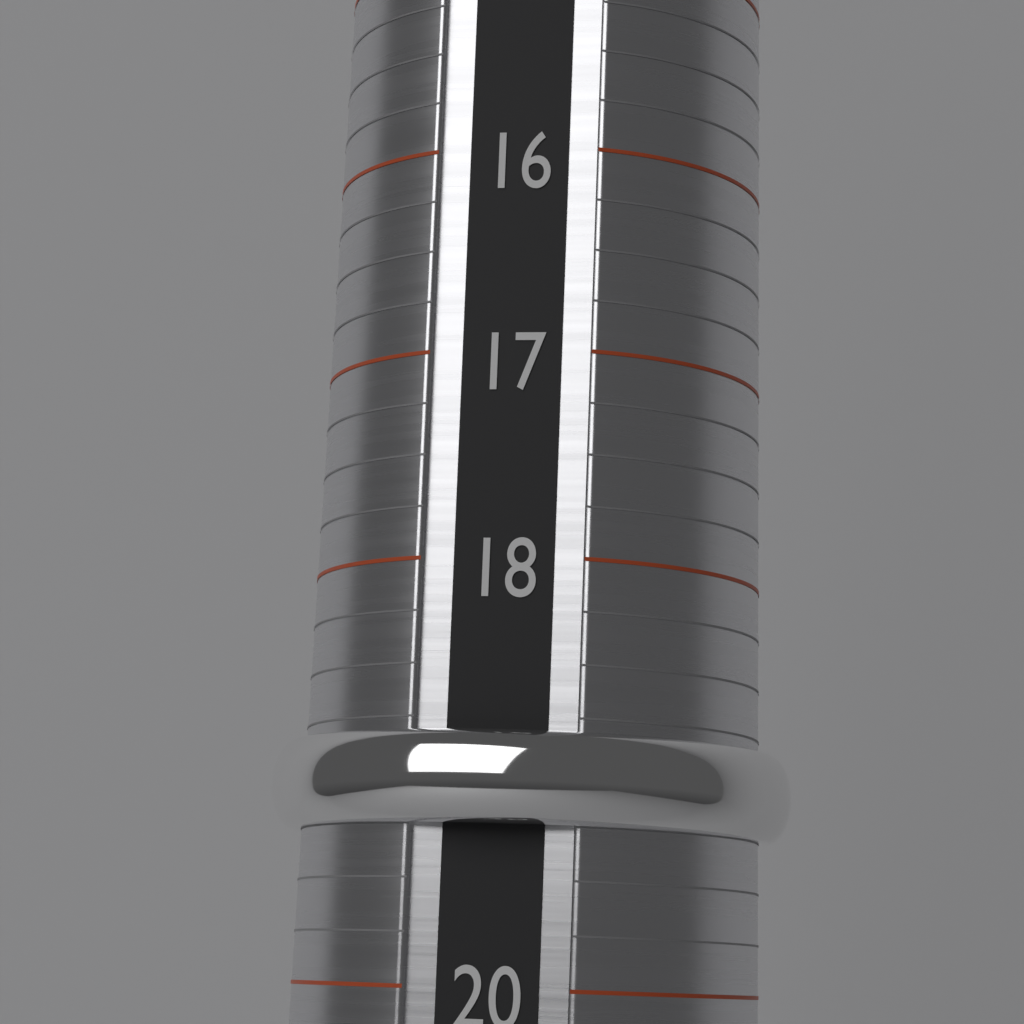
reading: 19.25 (no unit)
